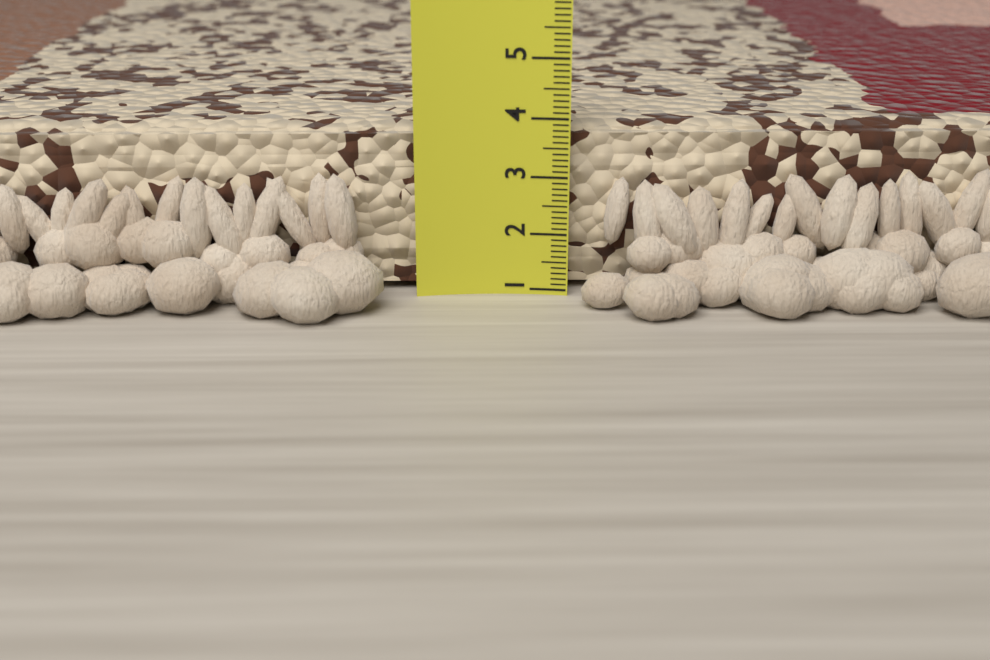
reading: 3.8 (no unit)
